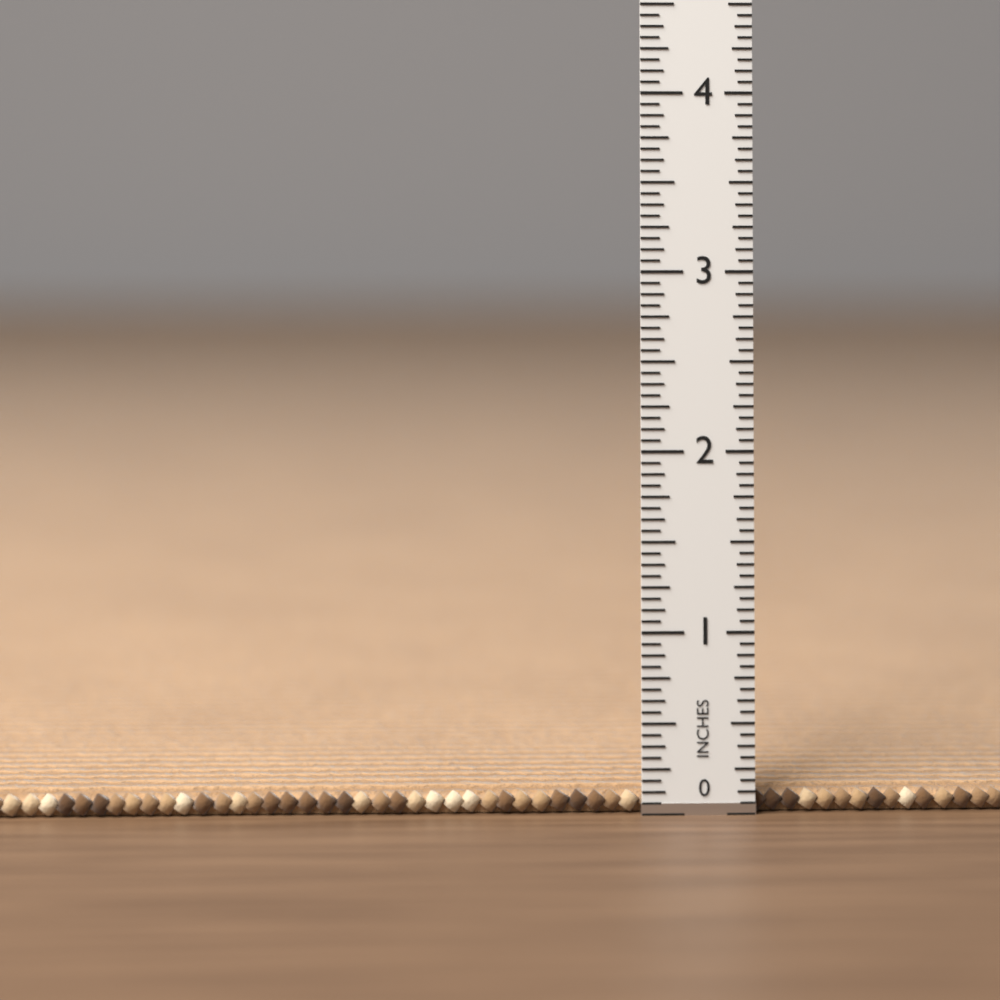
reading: 0.1250 in
